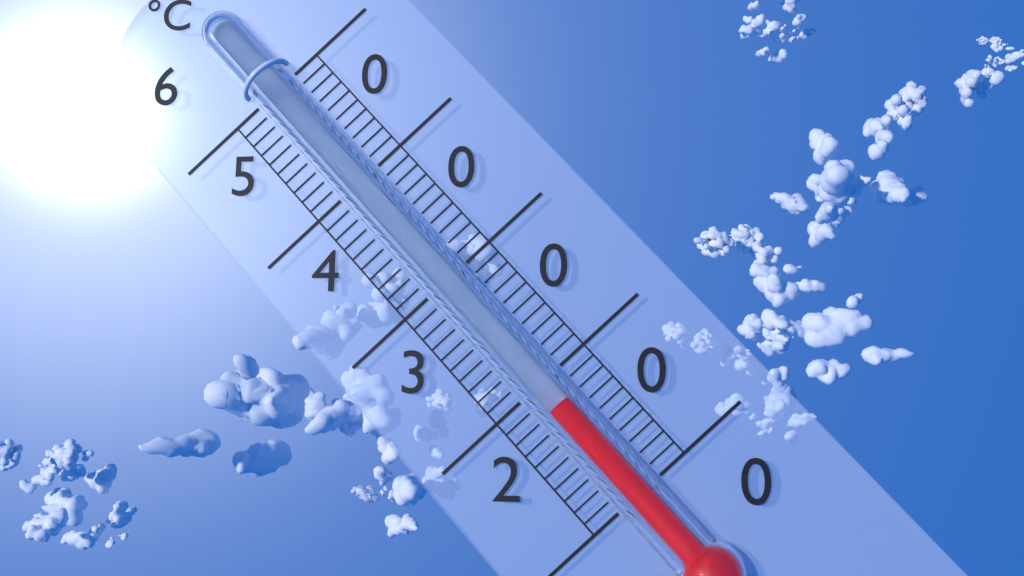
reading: 28 °C
